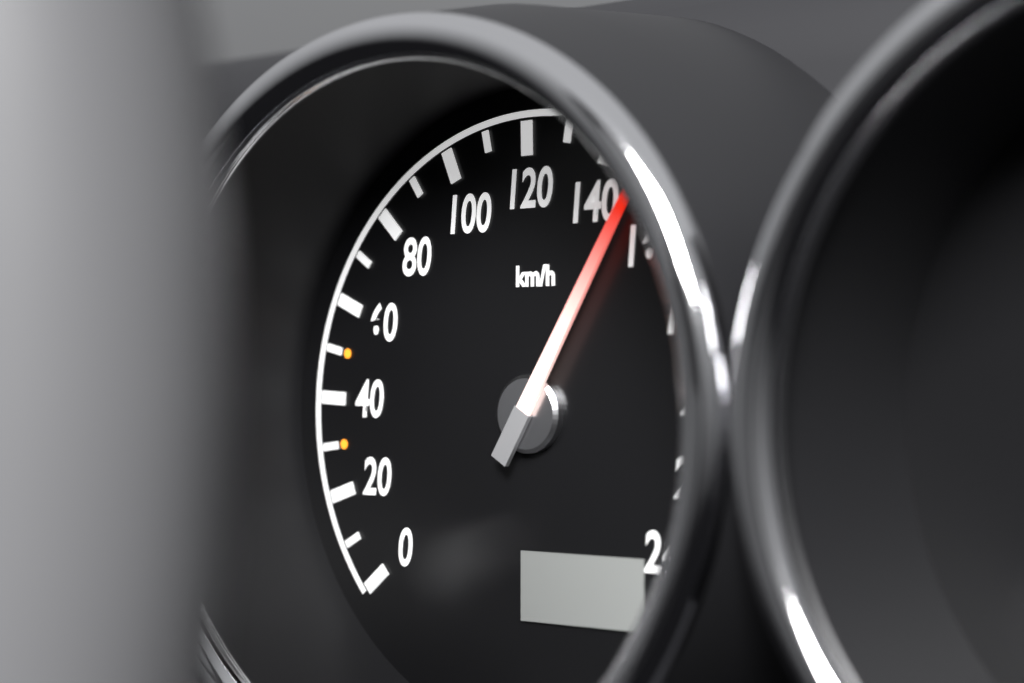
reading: 150 km/h
